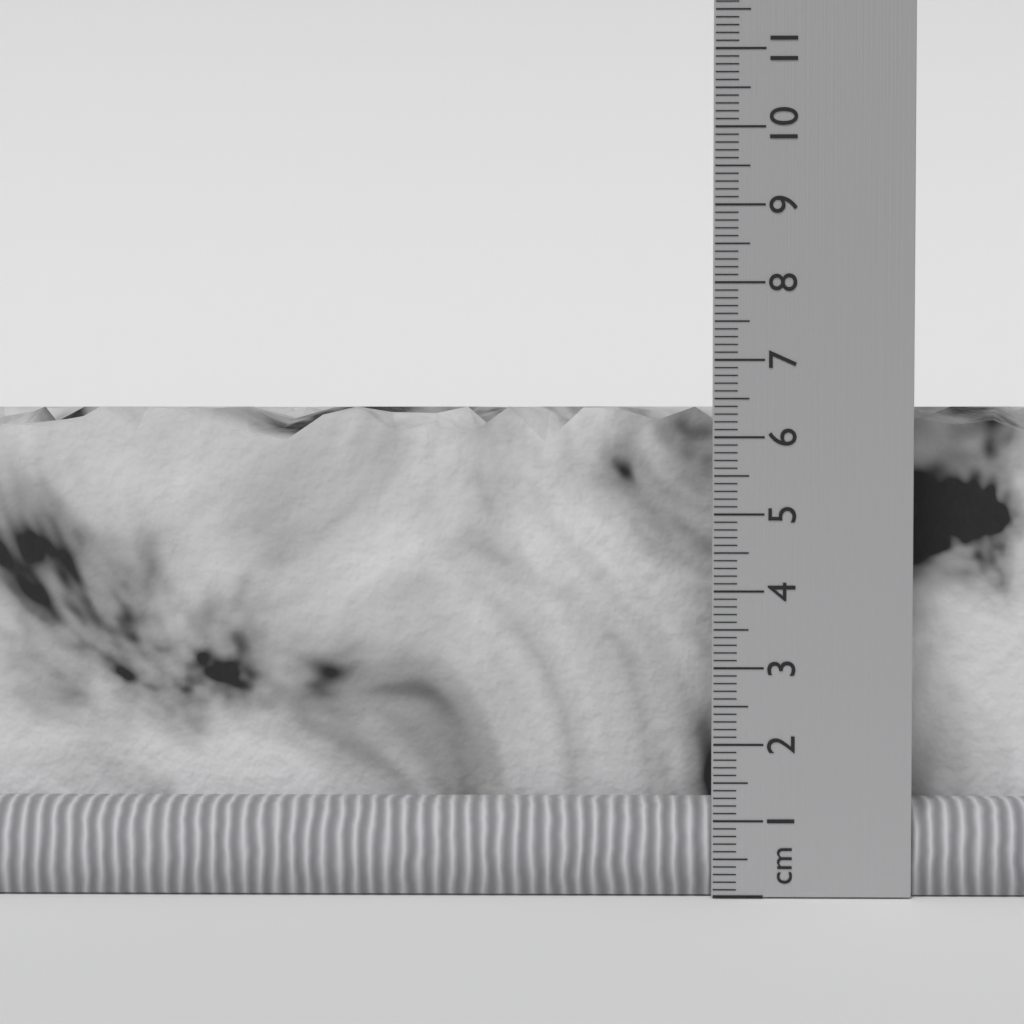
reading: 6.4 cm
